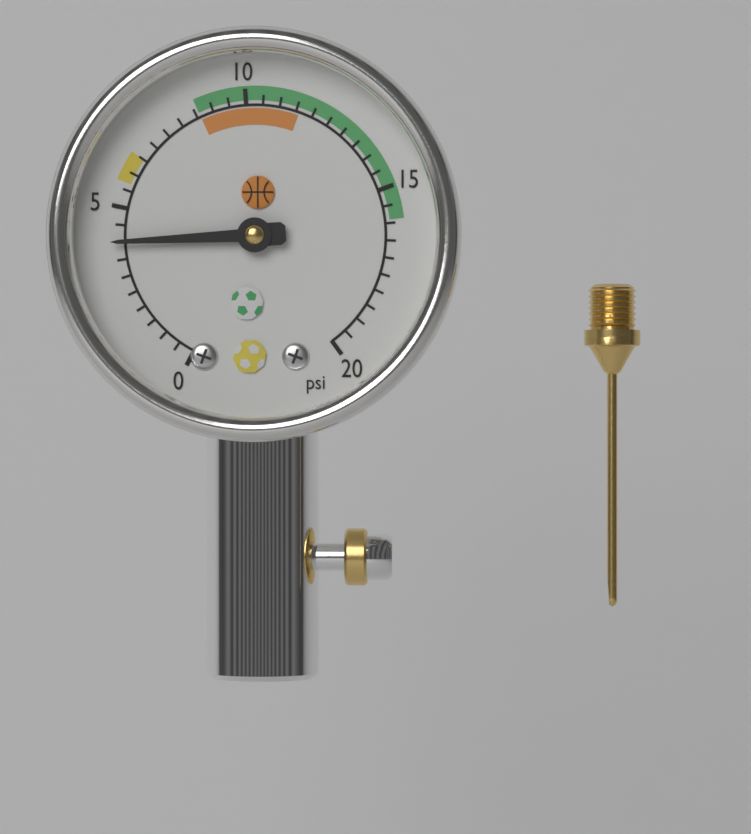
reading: 4.0 psi
